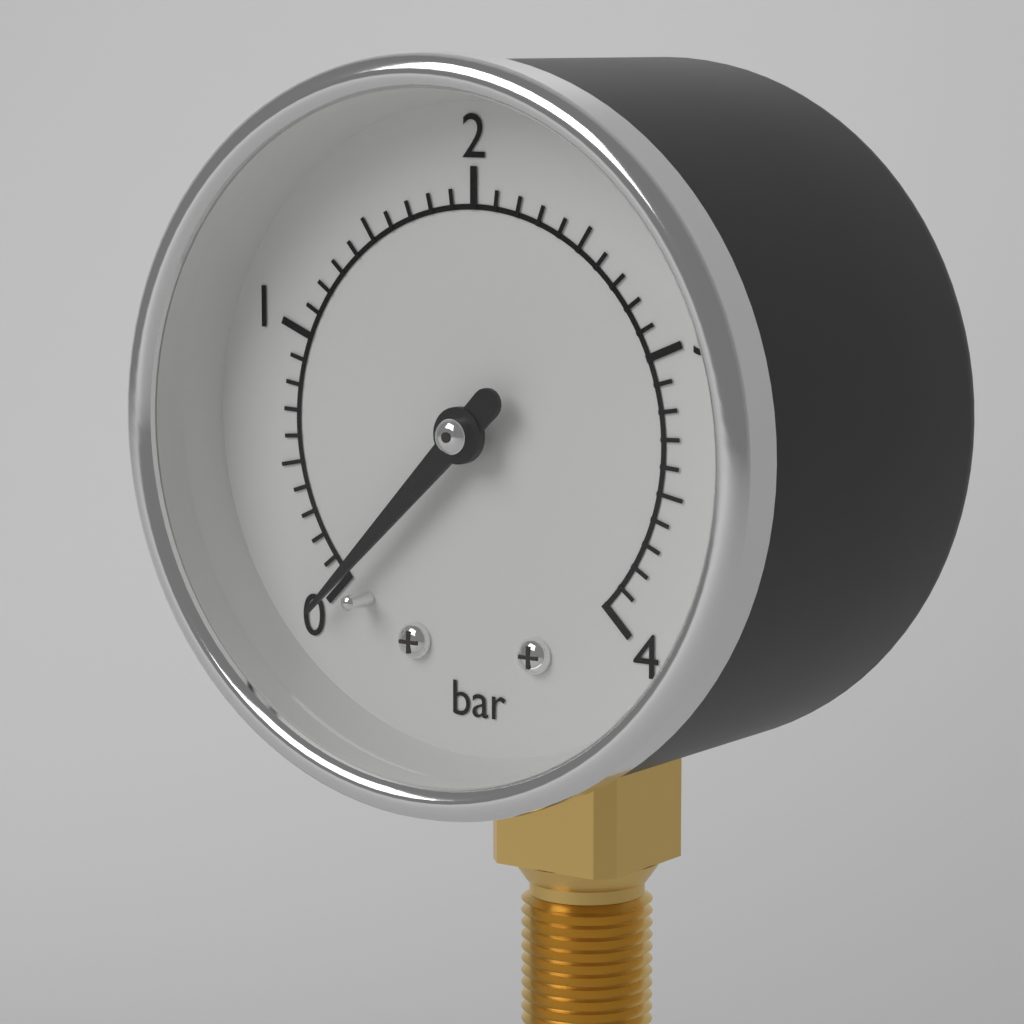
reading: 0.0 bar
